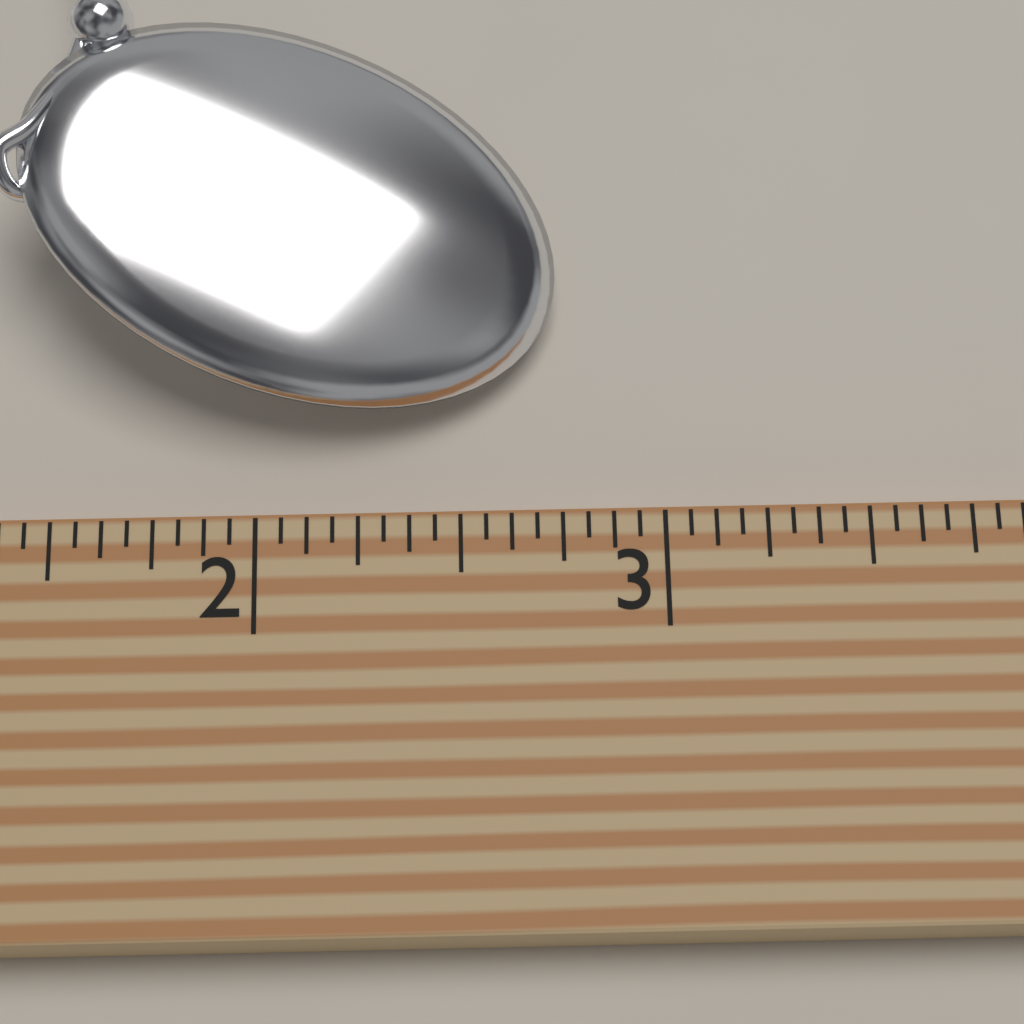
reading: 2.7500 (no unit)
